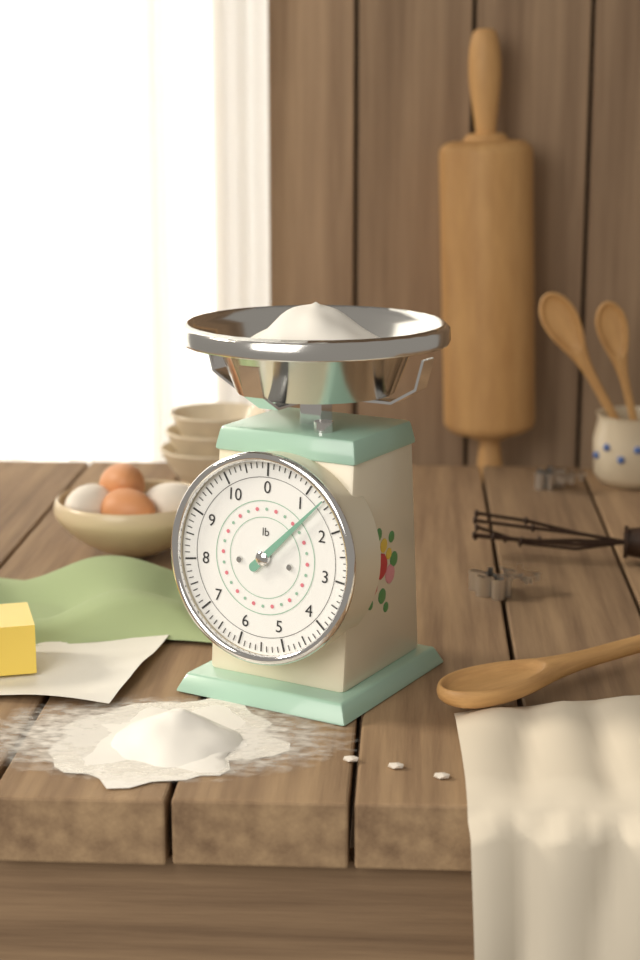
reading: 1.375 lb
